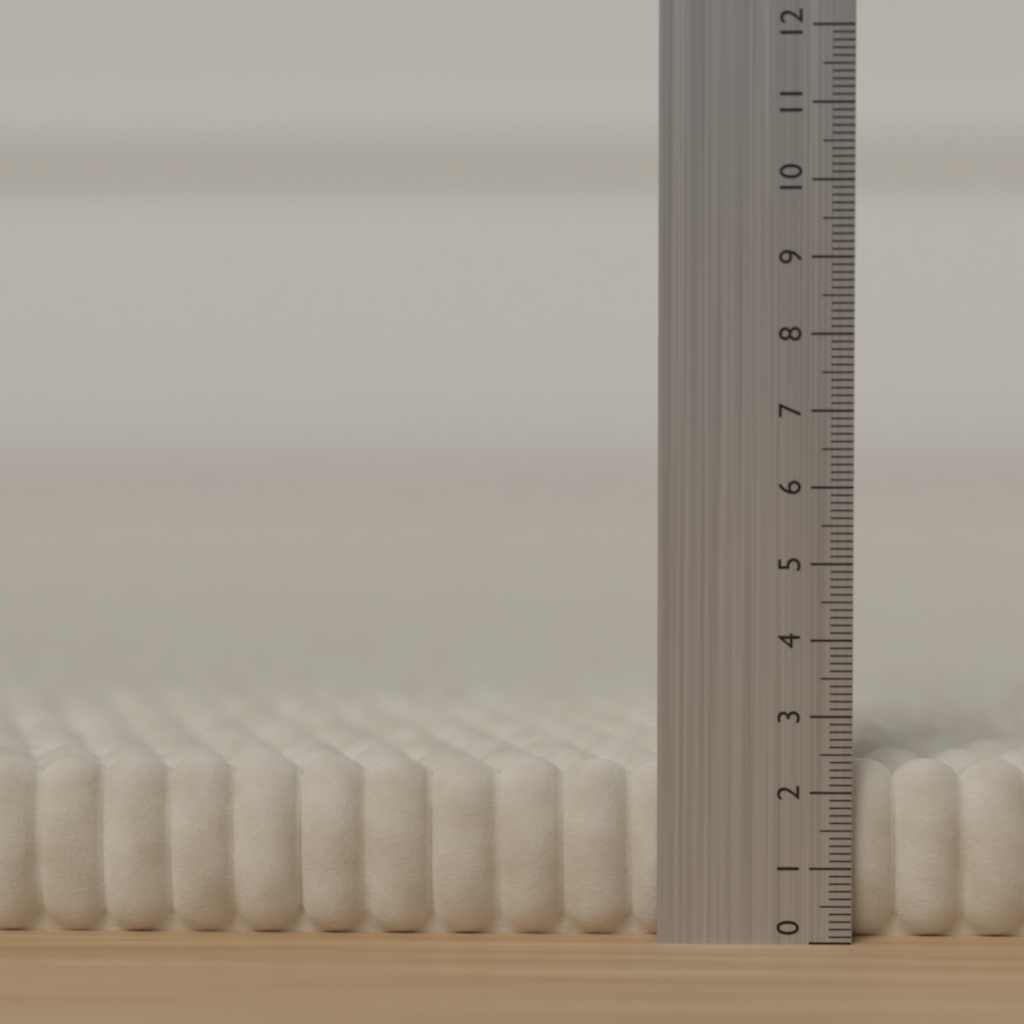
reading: 2.4 (no unit)
